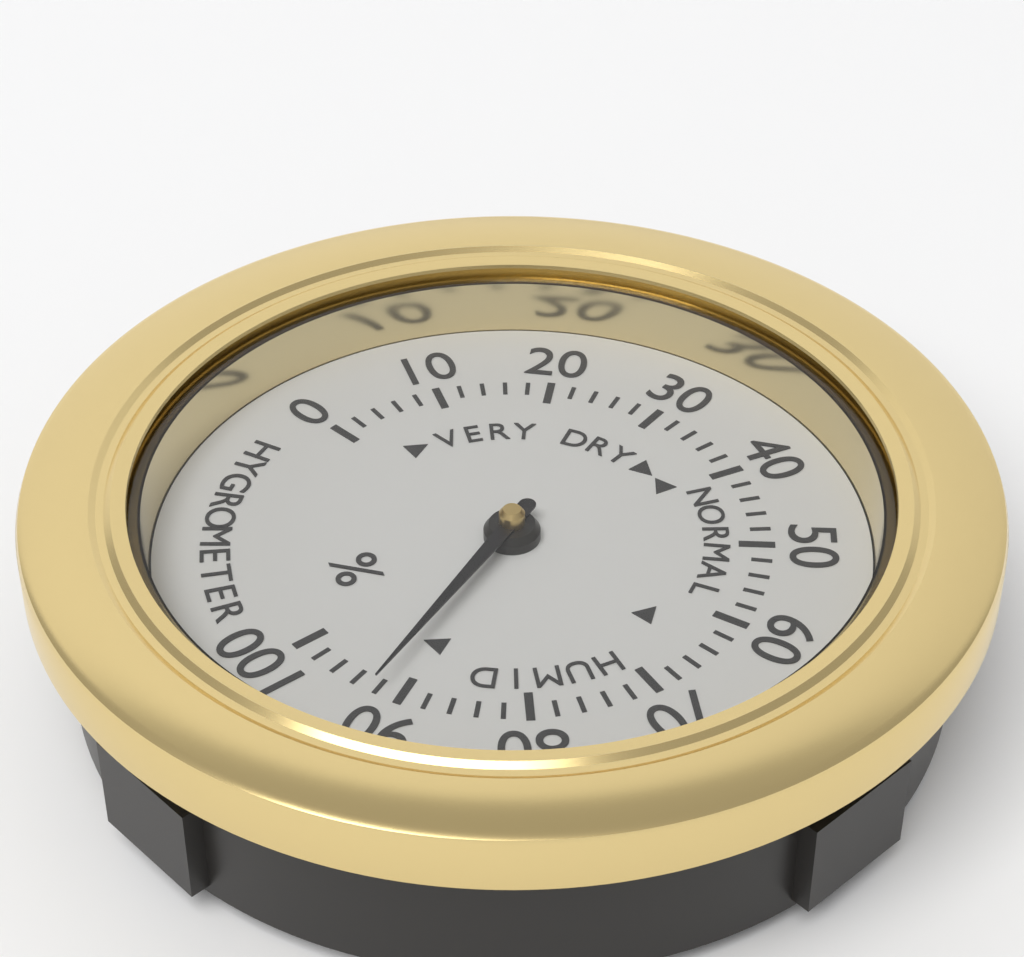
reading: 92 %
